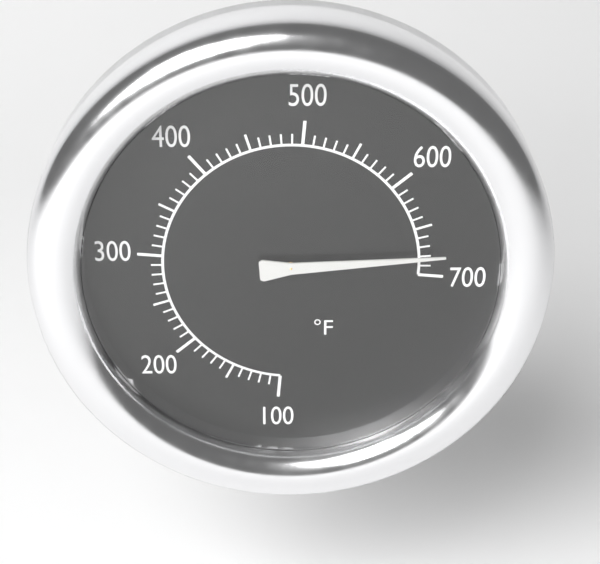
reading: 680 °F
